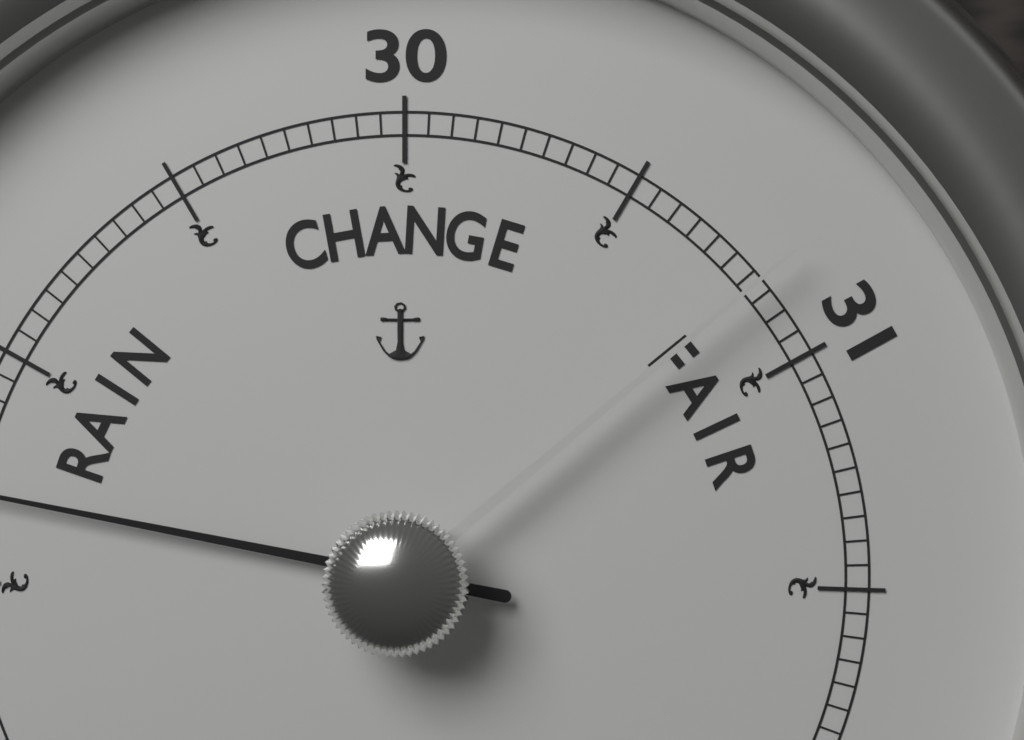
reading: 28.70 (no unit)
